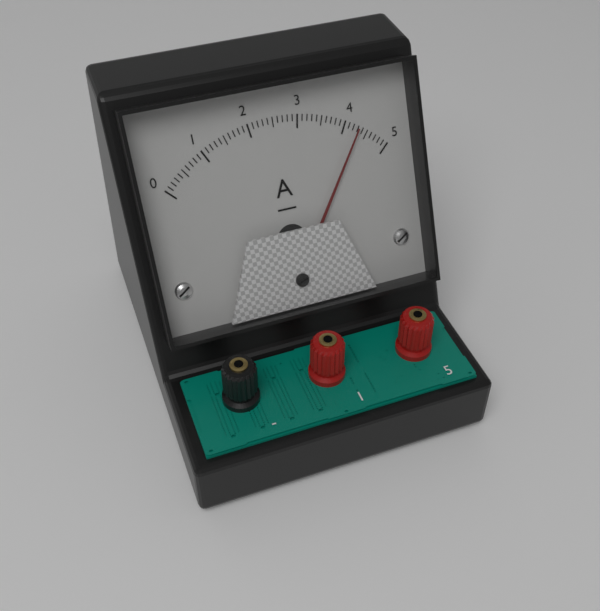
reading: 4.3 A
